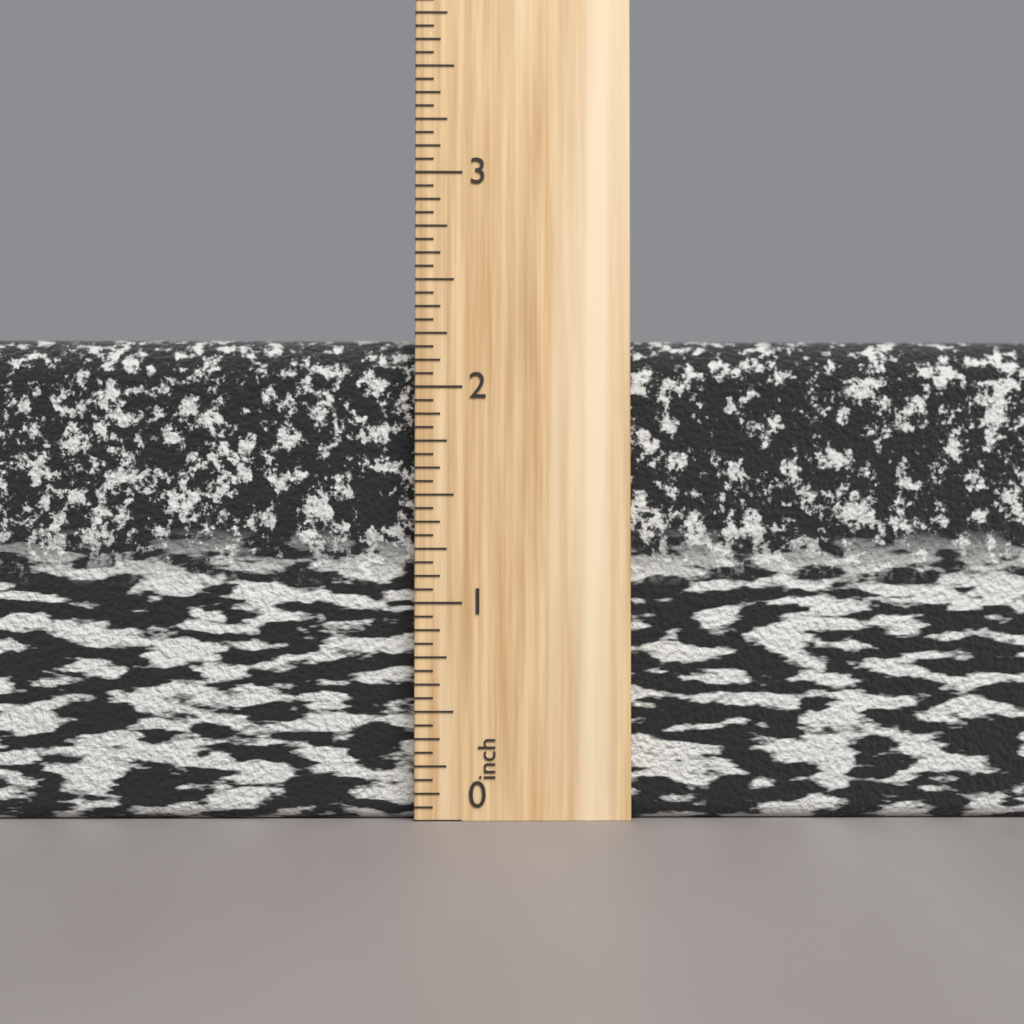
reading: 2.2500 inch
